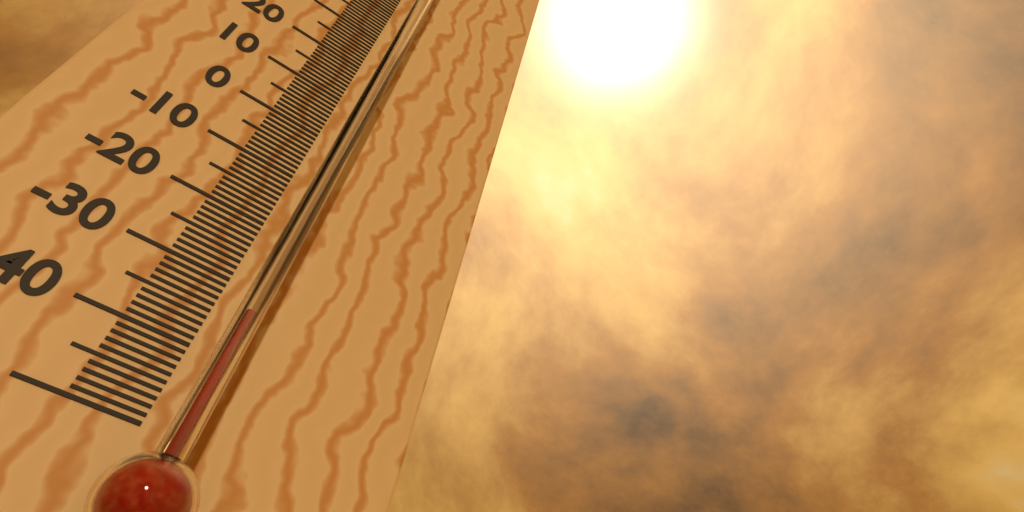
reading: -36 °C
